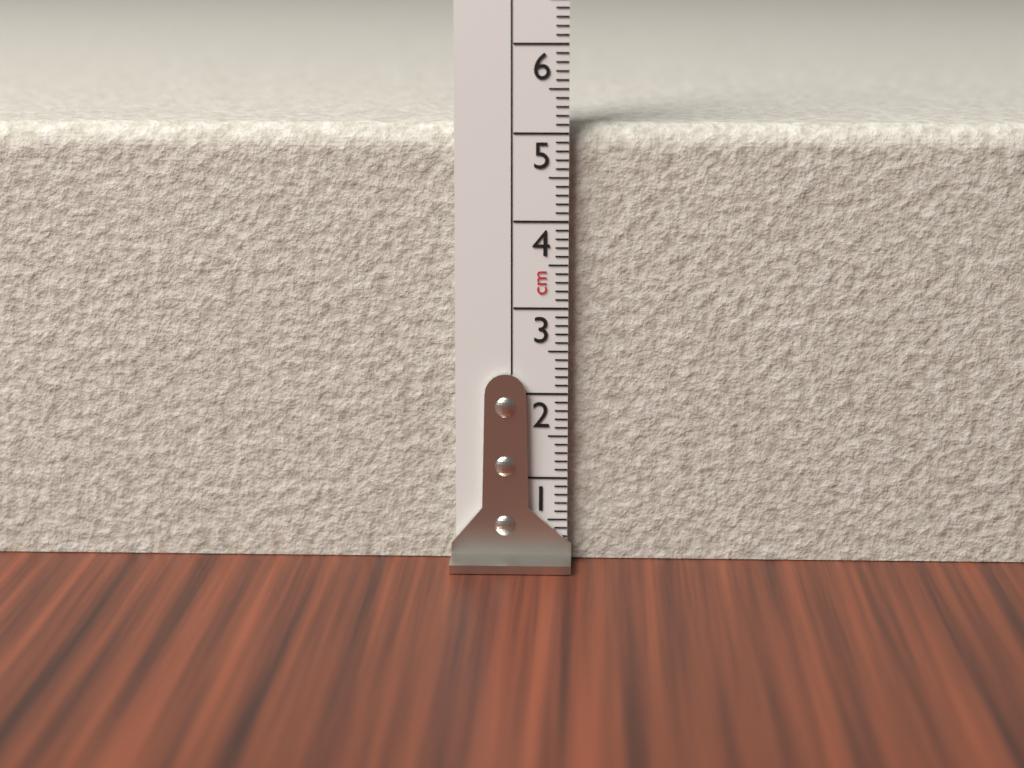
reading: 5.1 cm
